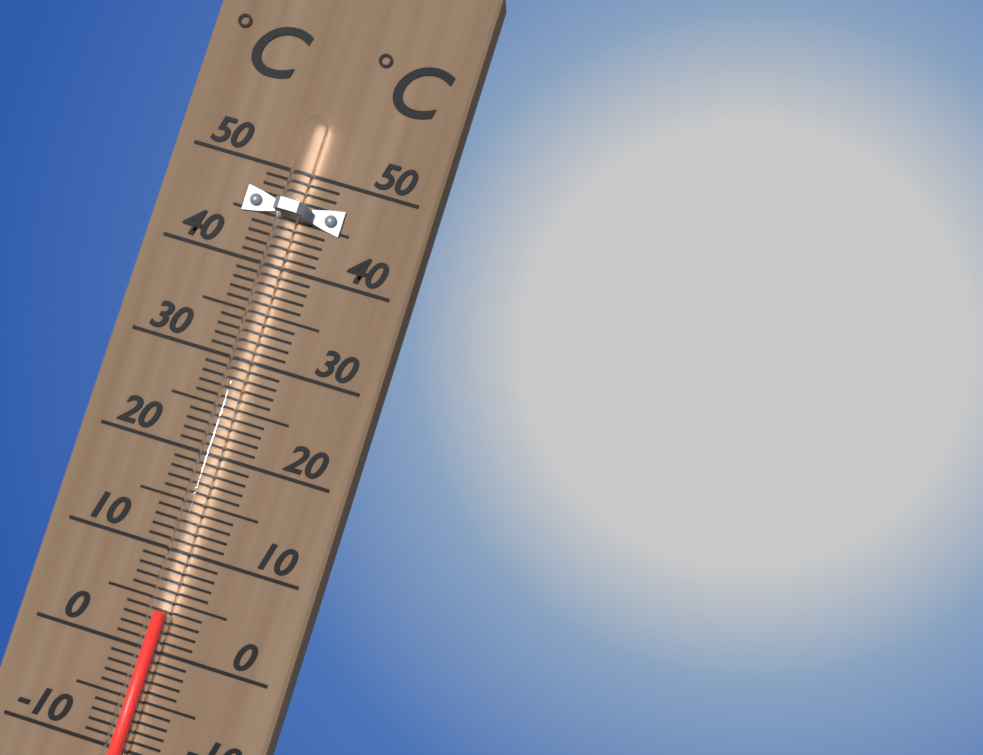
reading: 4 °C
